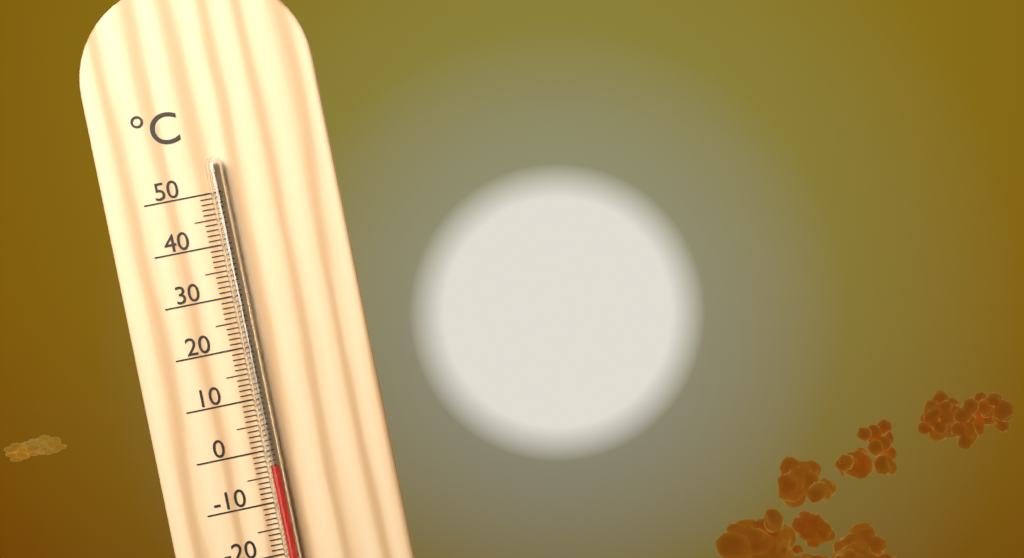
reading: -3 °C
